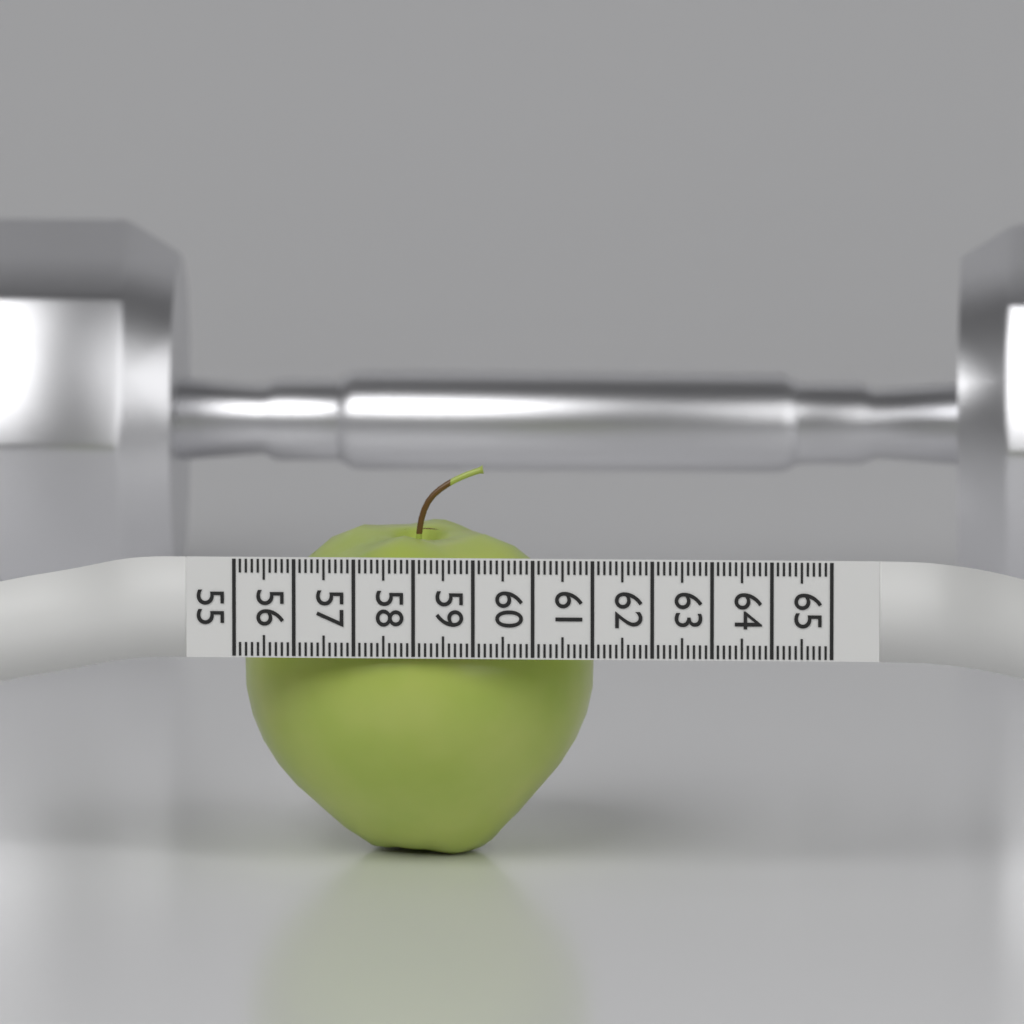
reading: 60.9 (no unit)
